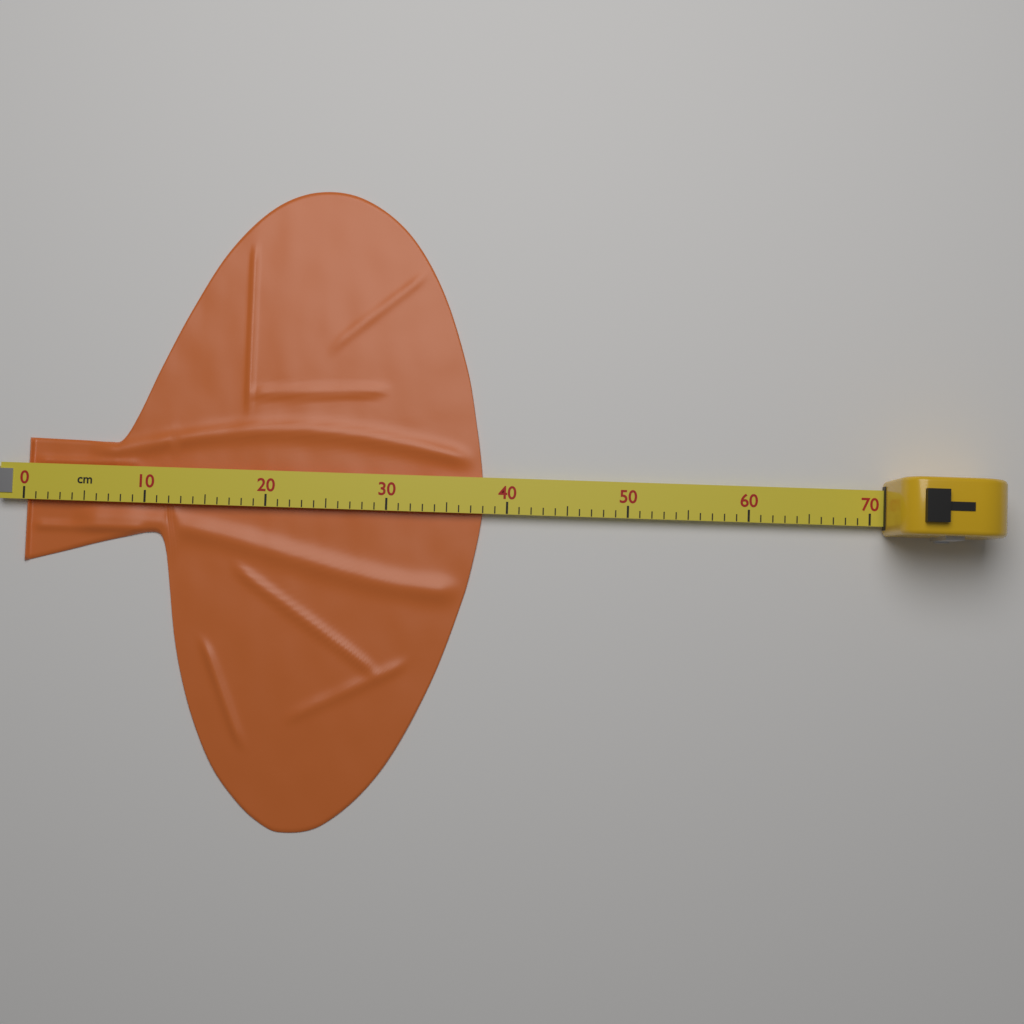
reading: 38 cm
